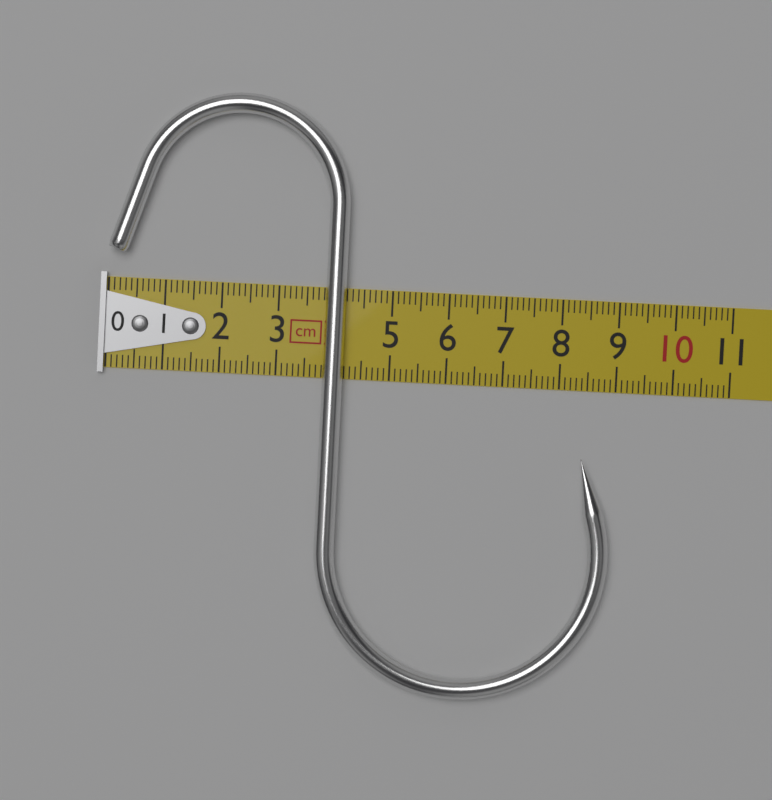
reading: 9.0 cm
